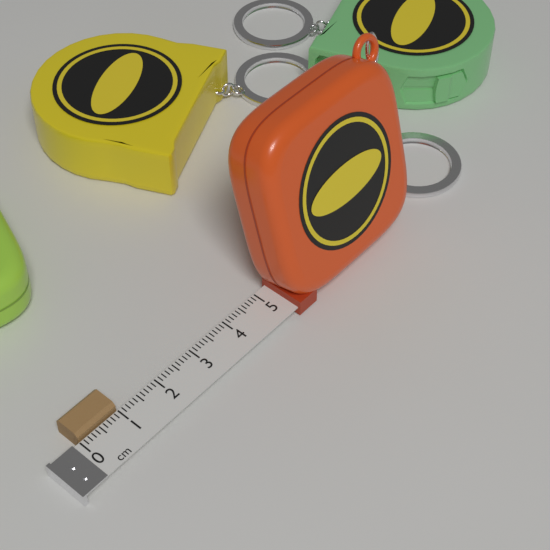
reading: 1.0 cm
